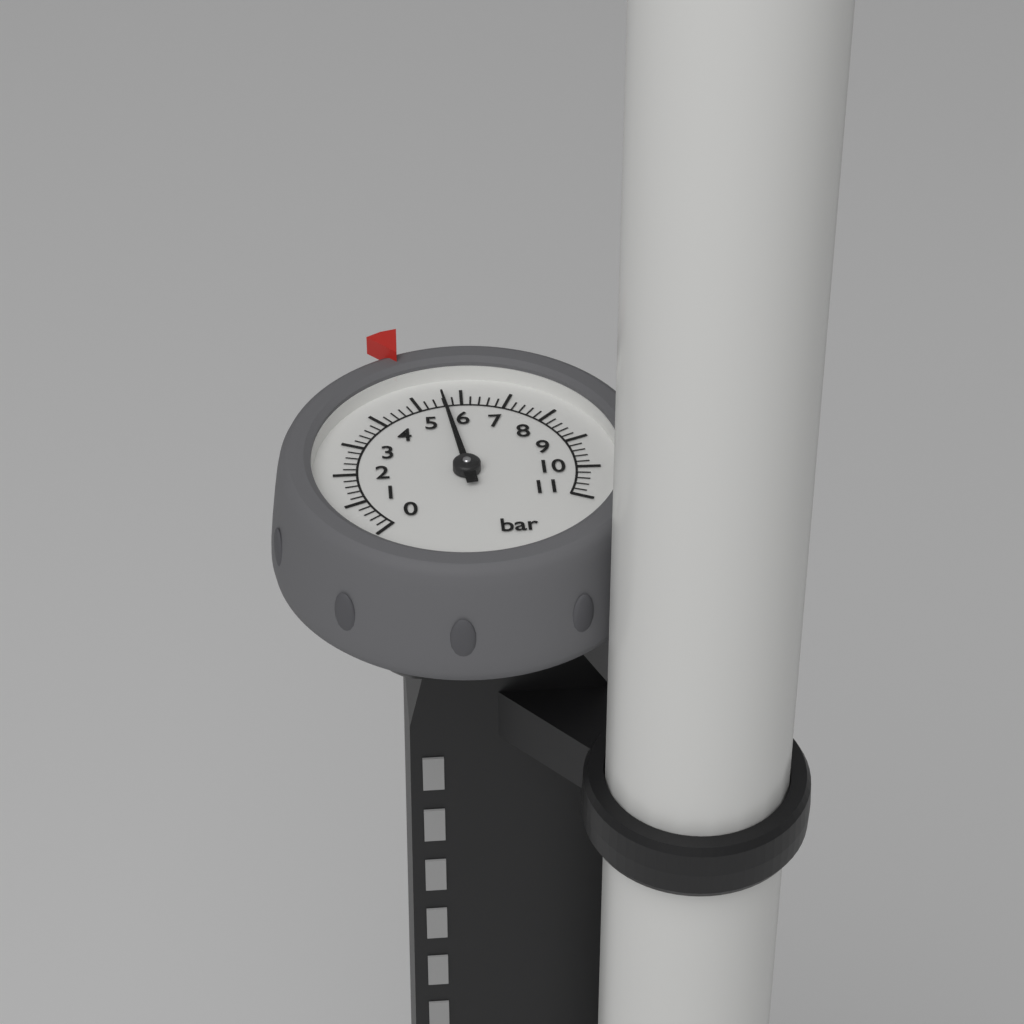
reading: 5.6 bar
